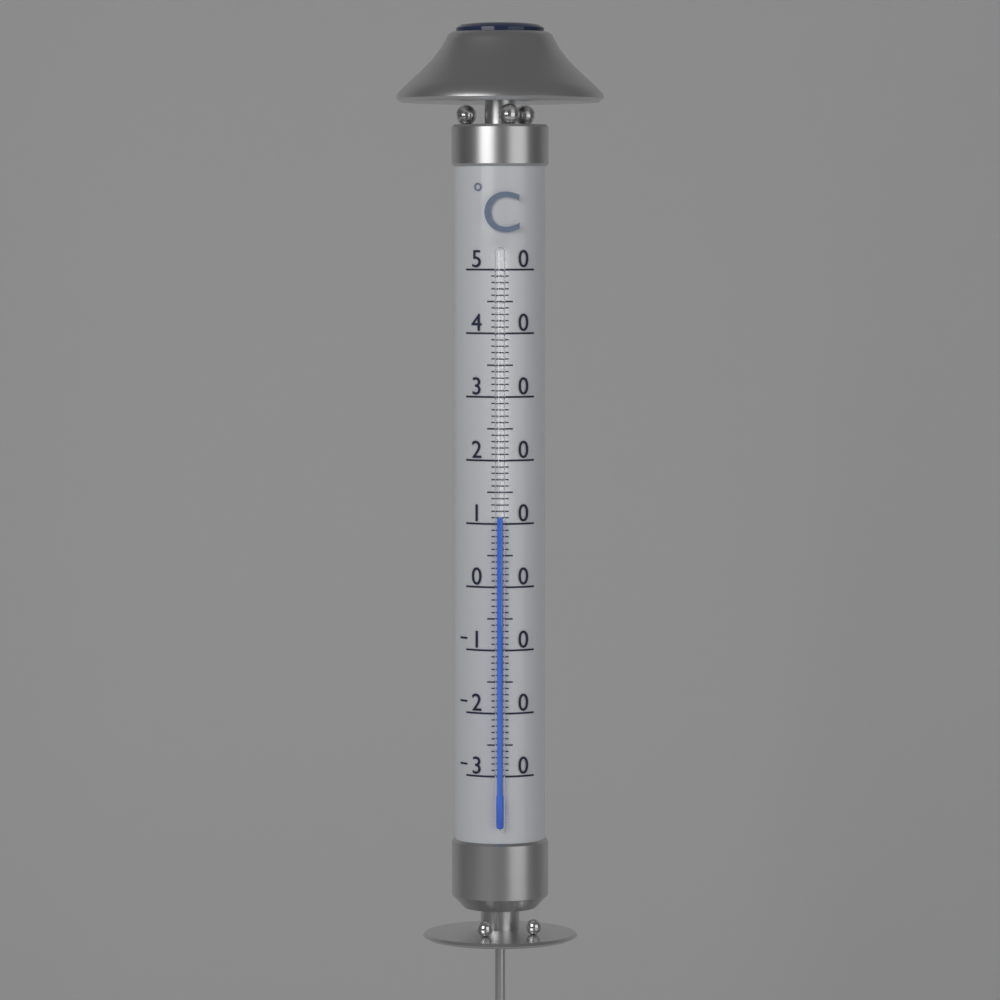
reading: 11 °C
